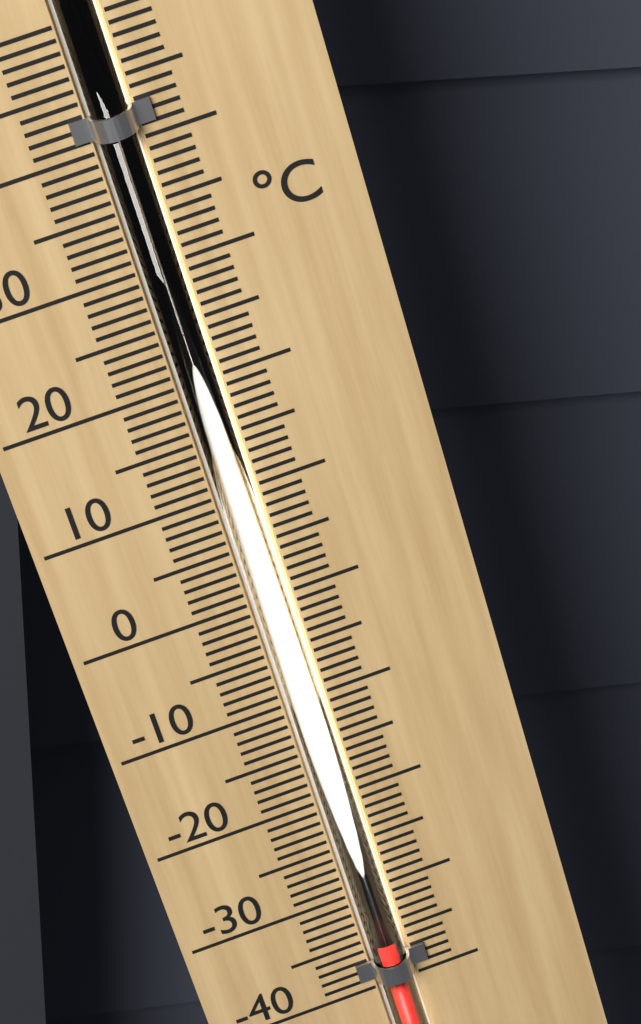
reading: -35 °C
